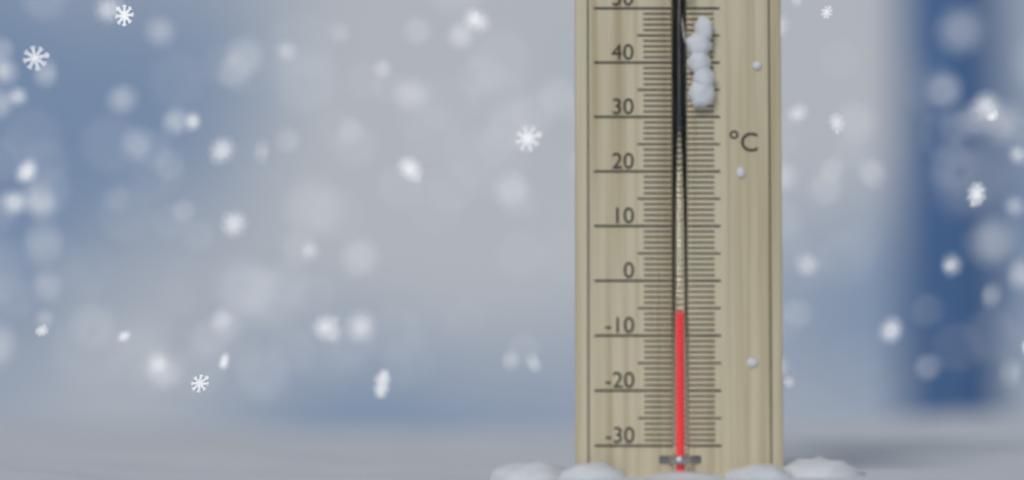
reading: -6 °C
